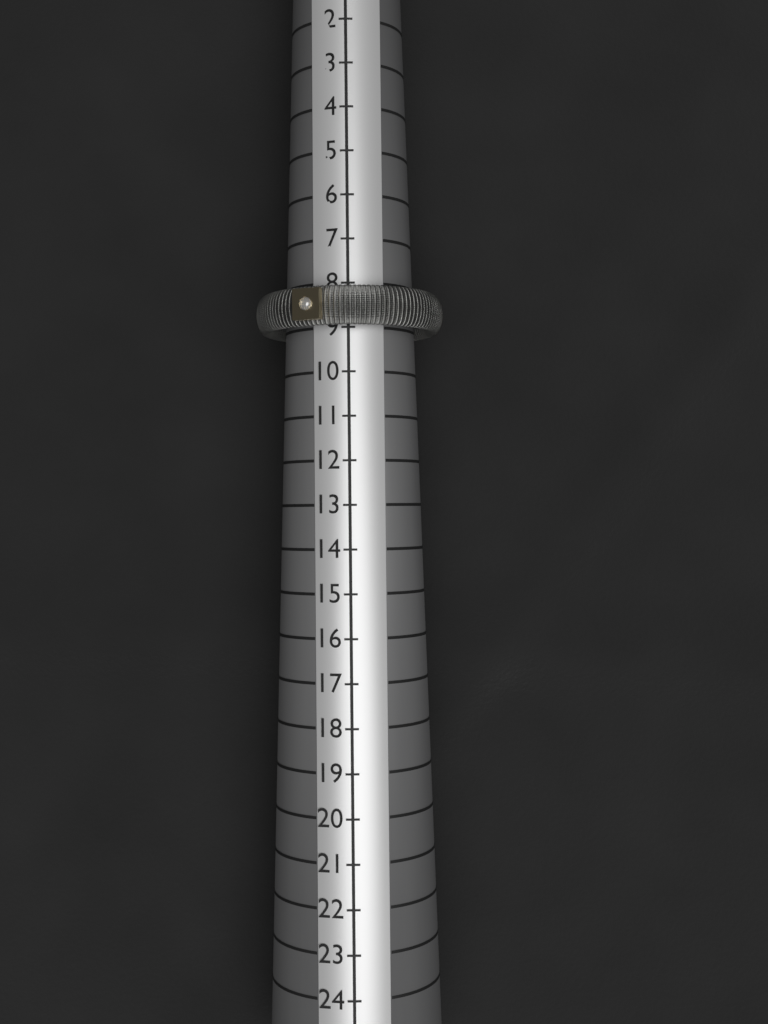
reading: 9 (no unit)
